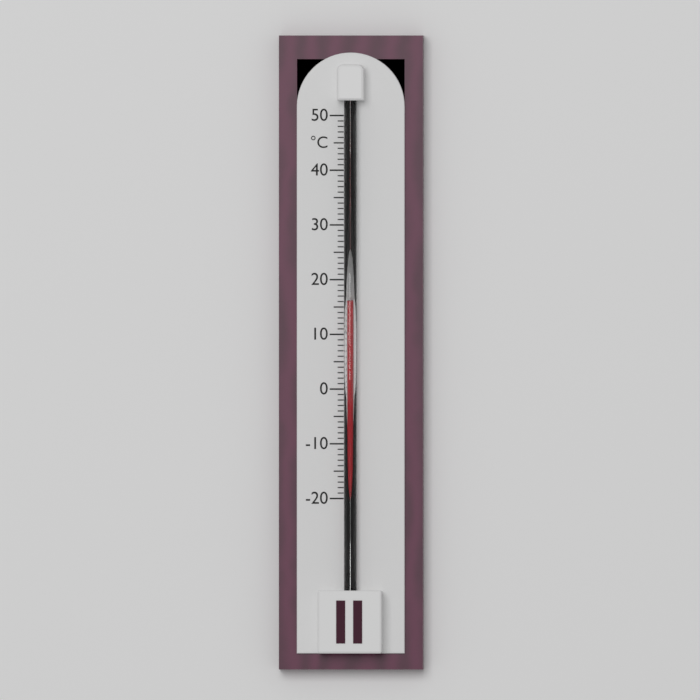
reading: 16 °C
